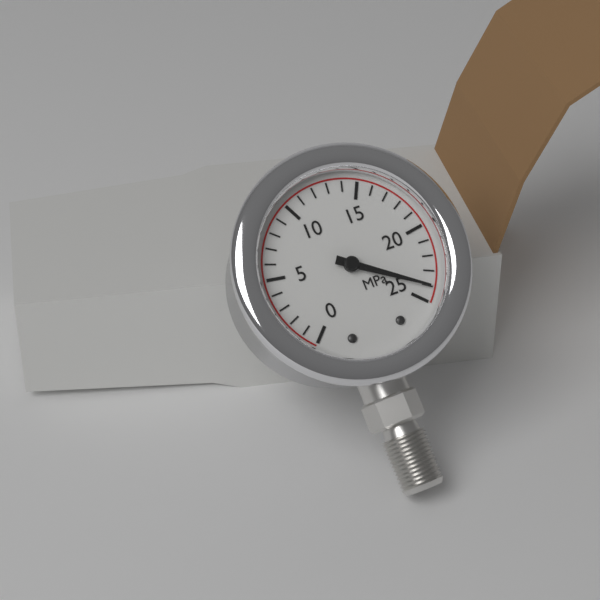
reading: 24 MPa
